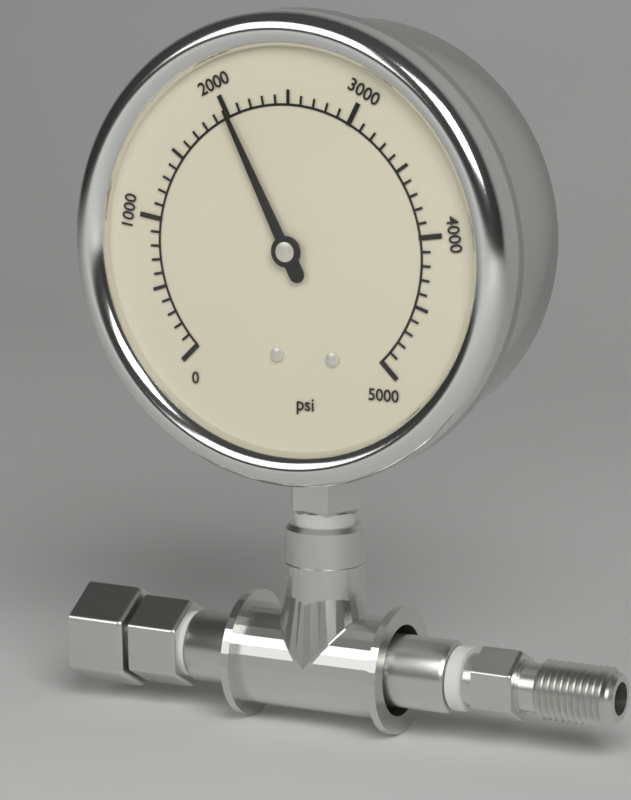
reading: 2000 psi
